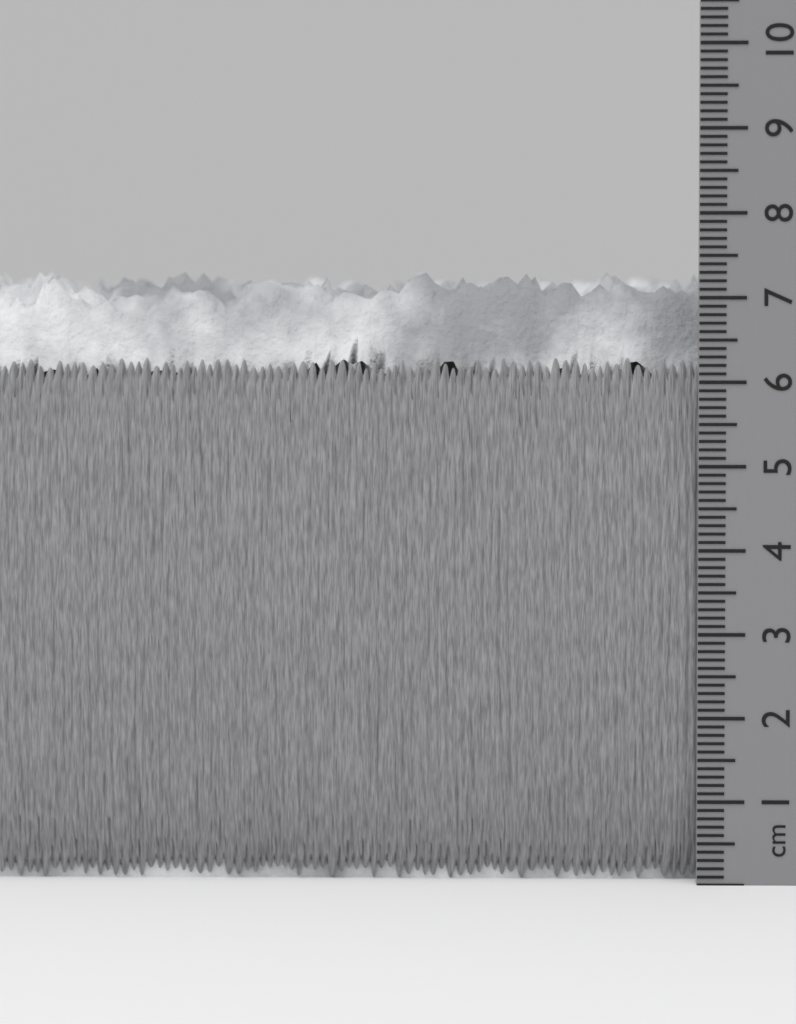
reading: 7.4 cm
